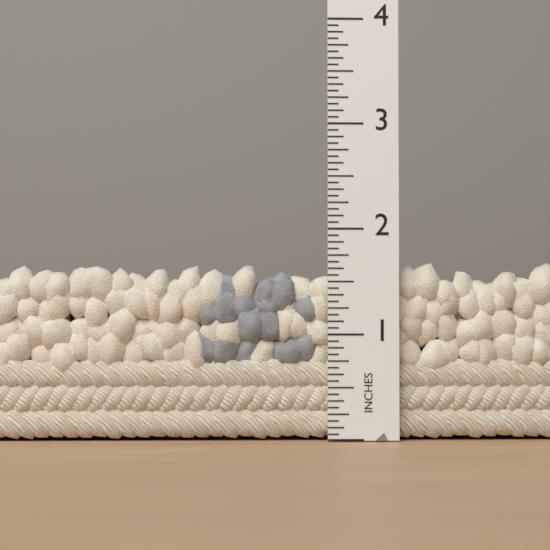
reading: 1.6875 in
